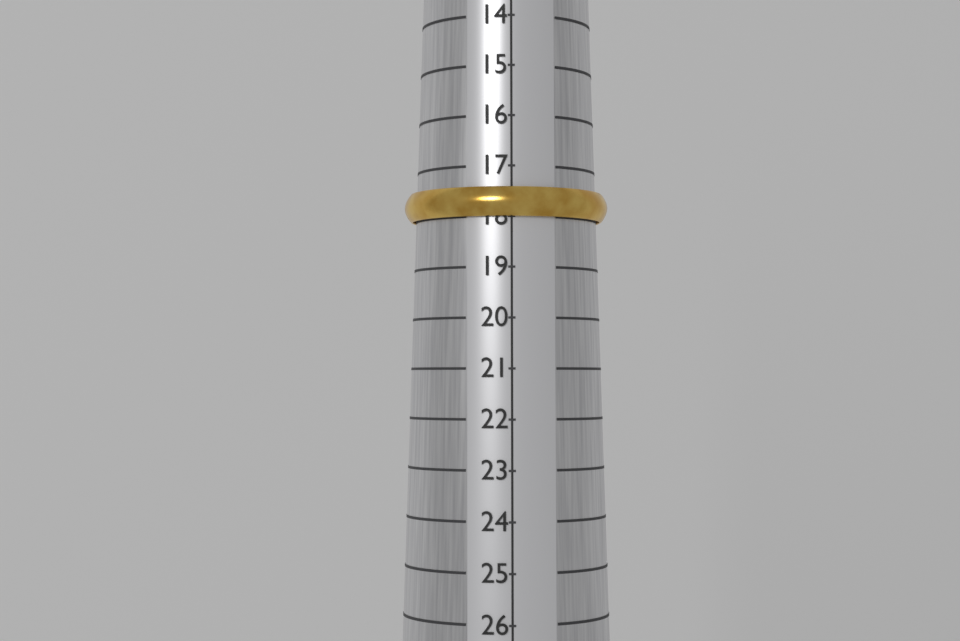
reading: 18 (no unit)
